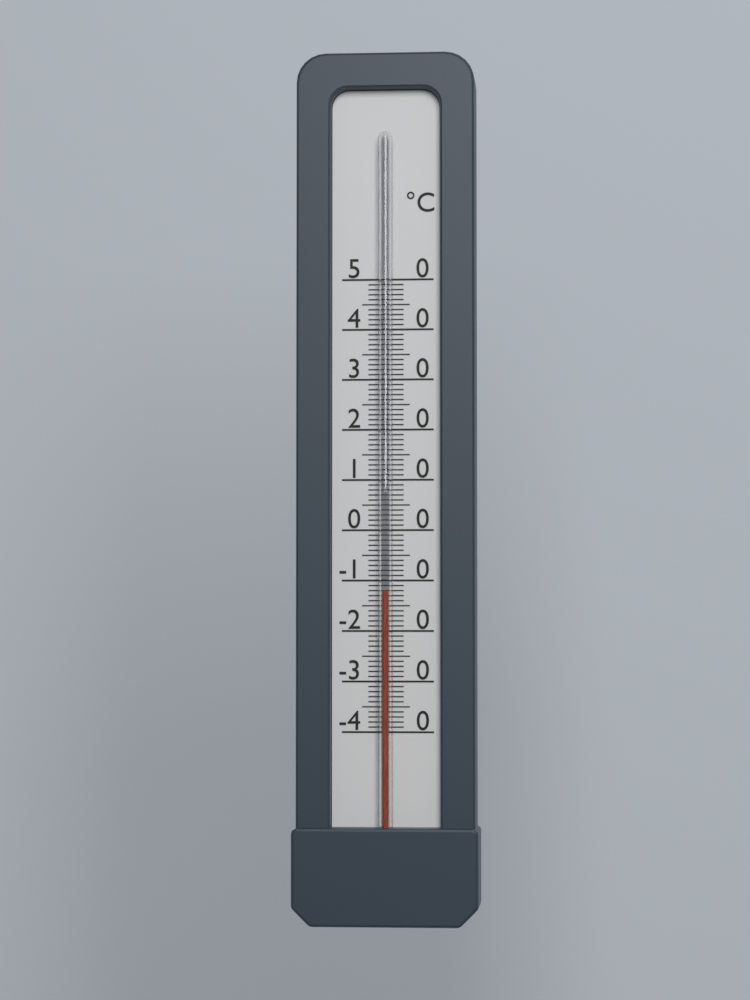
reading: -12 °C
